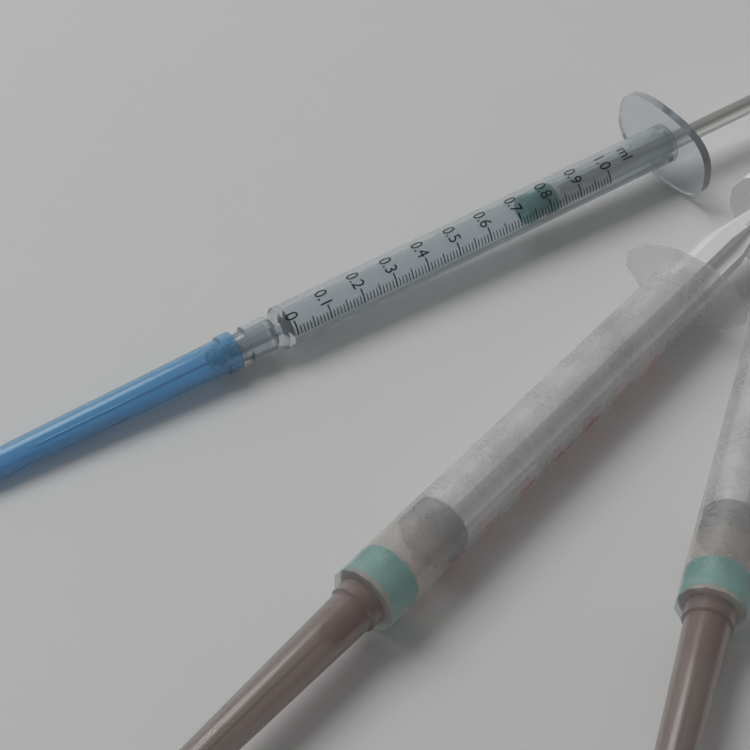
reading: 0.74 ml
